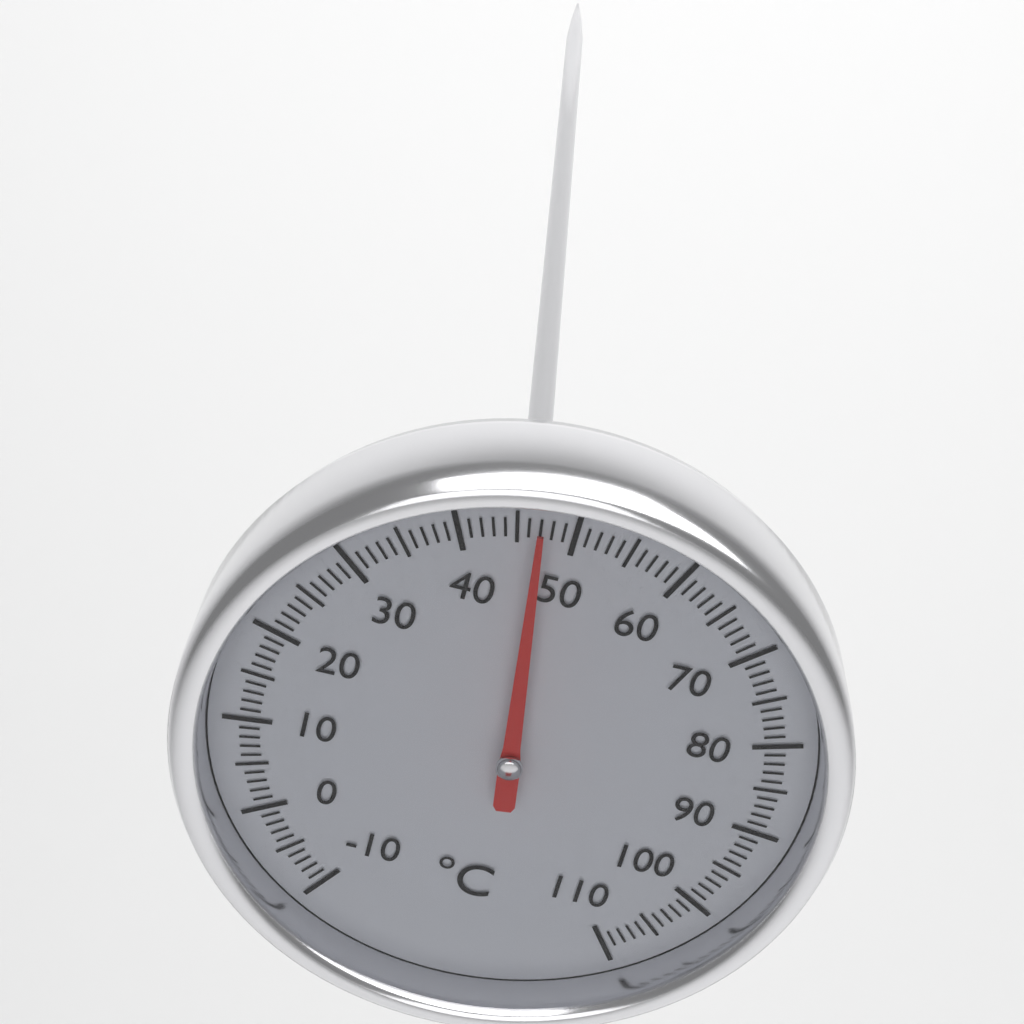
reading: 47 °C
